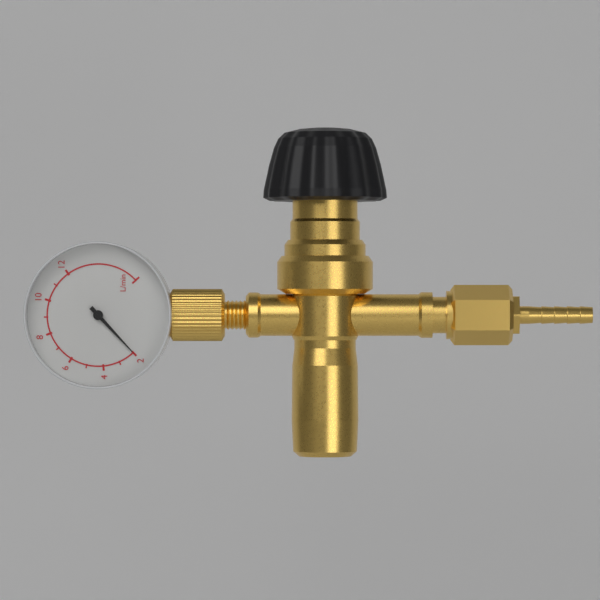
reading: 2 L/min
